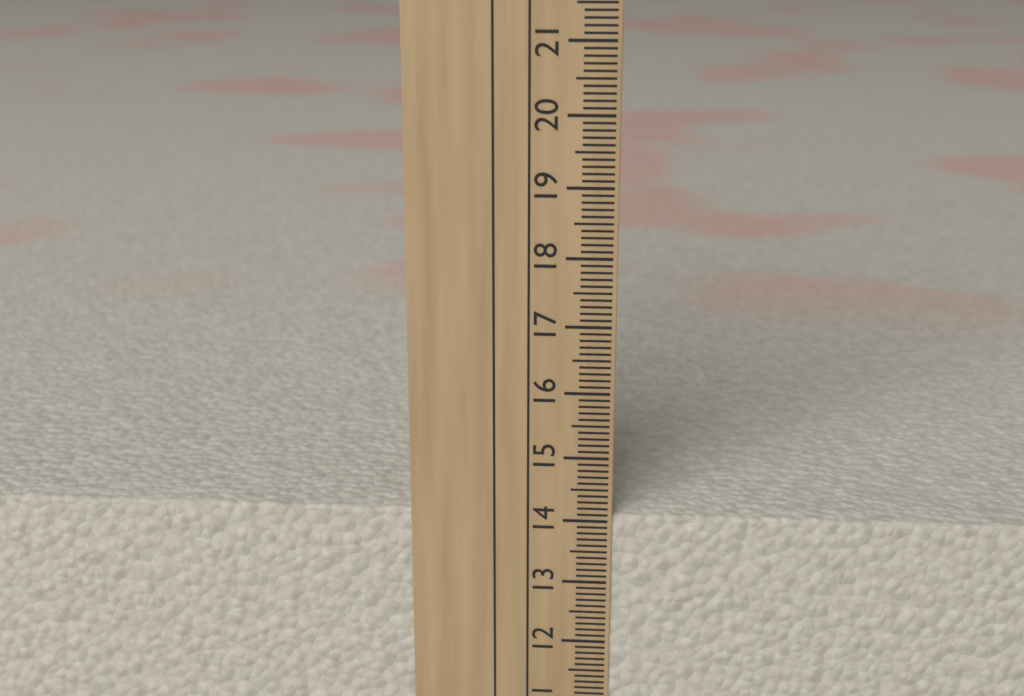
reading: 14.1 cm
